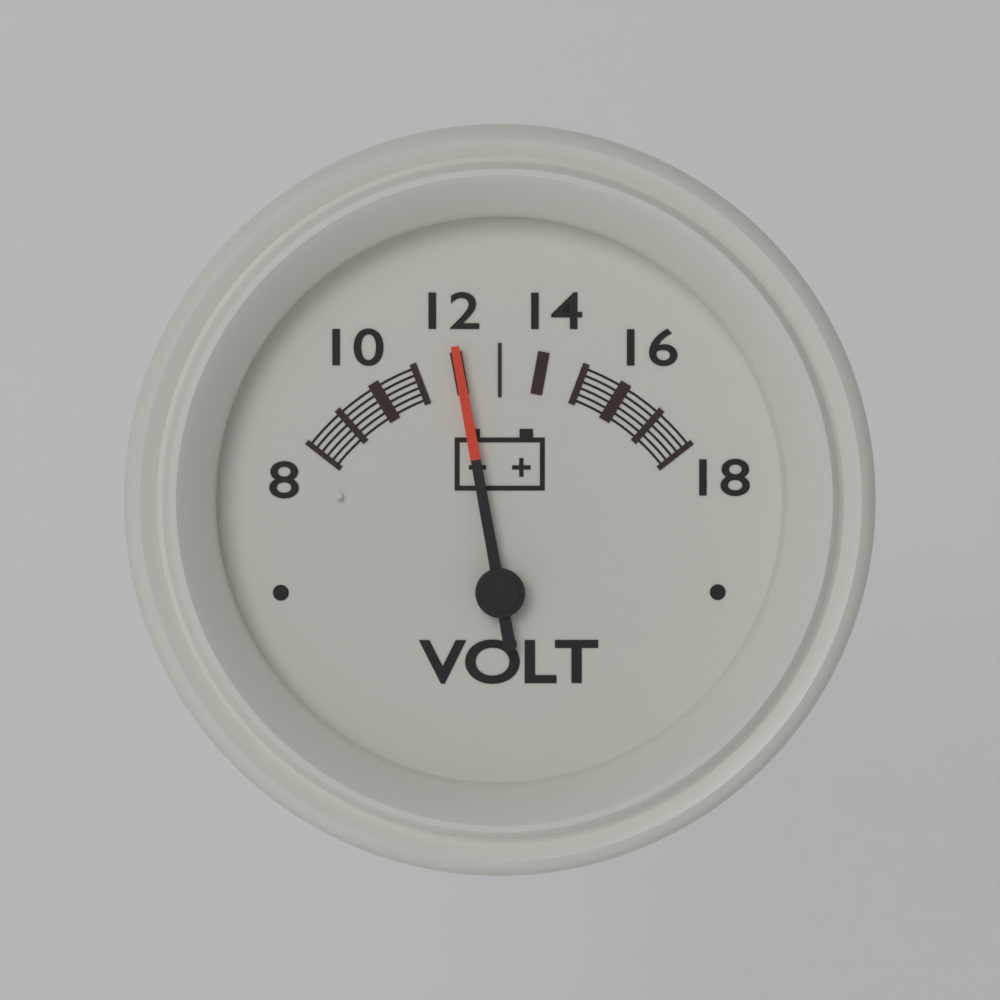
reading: 12 V
